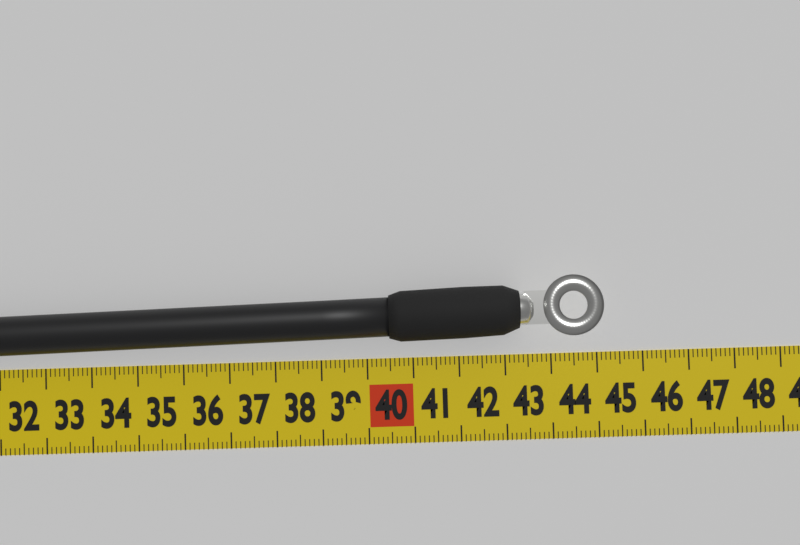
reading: 45.1 cm
